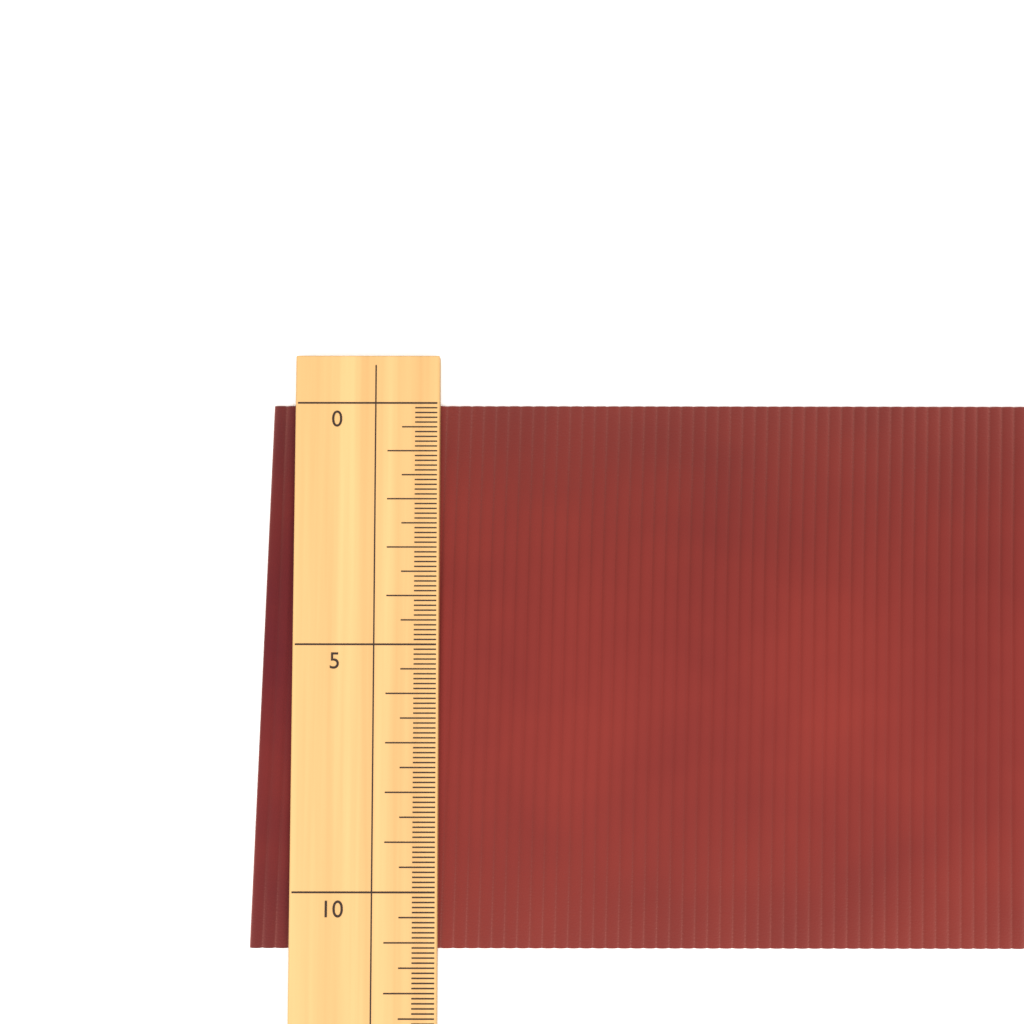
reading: 11.2 (no unit)
